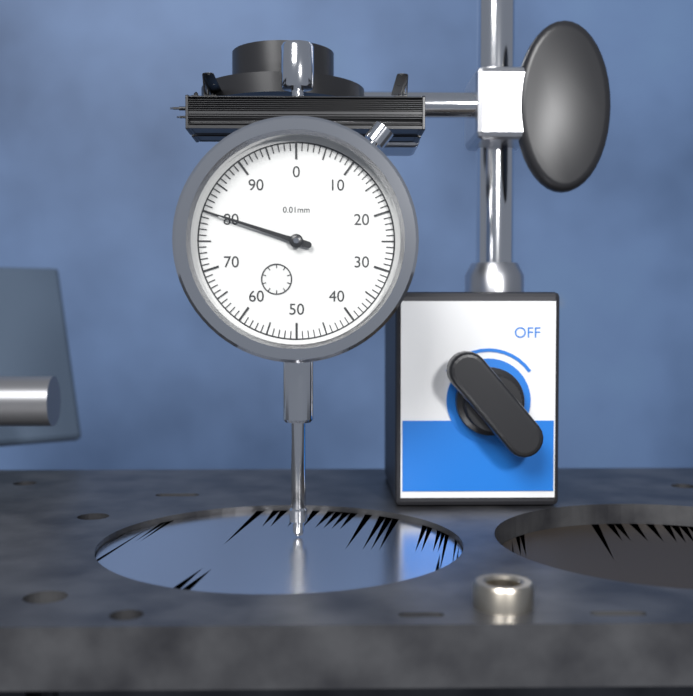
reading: 80 0.01mm
